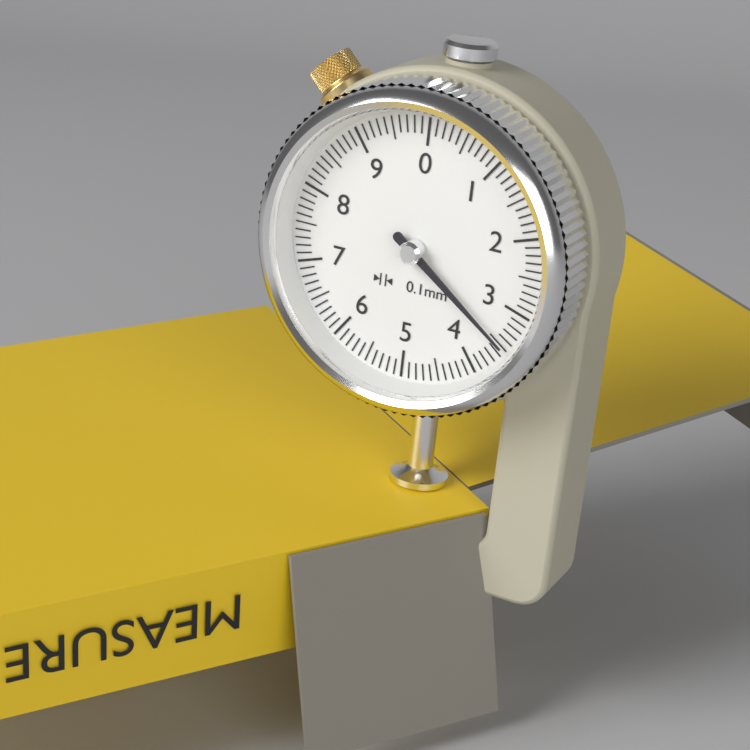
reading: 3.5 mm
